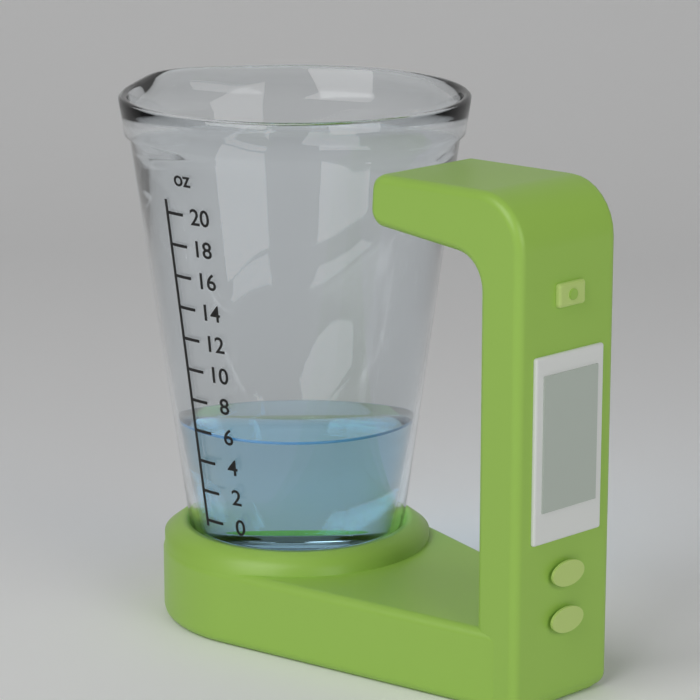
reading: 6 oz
